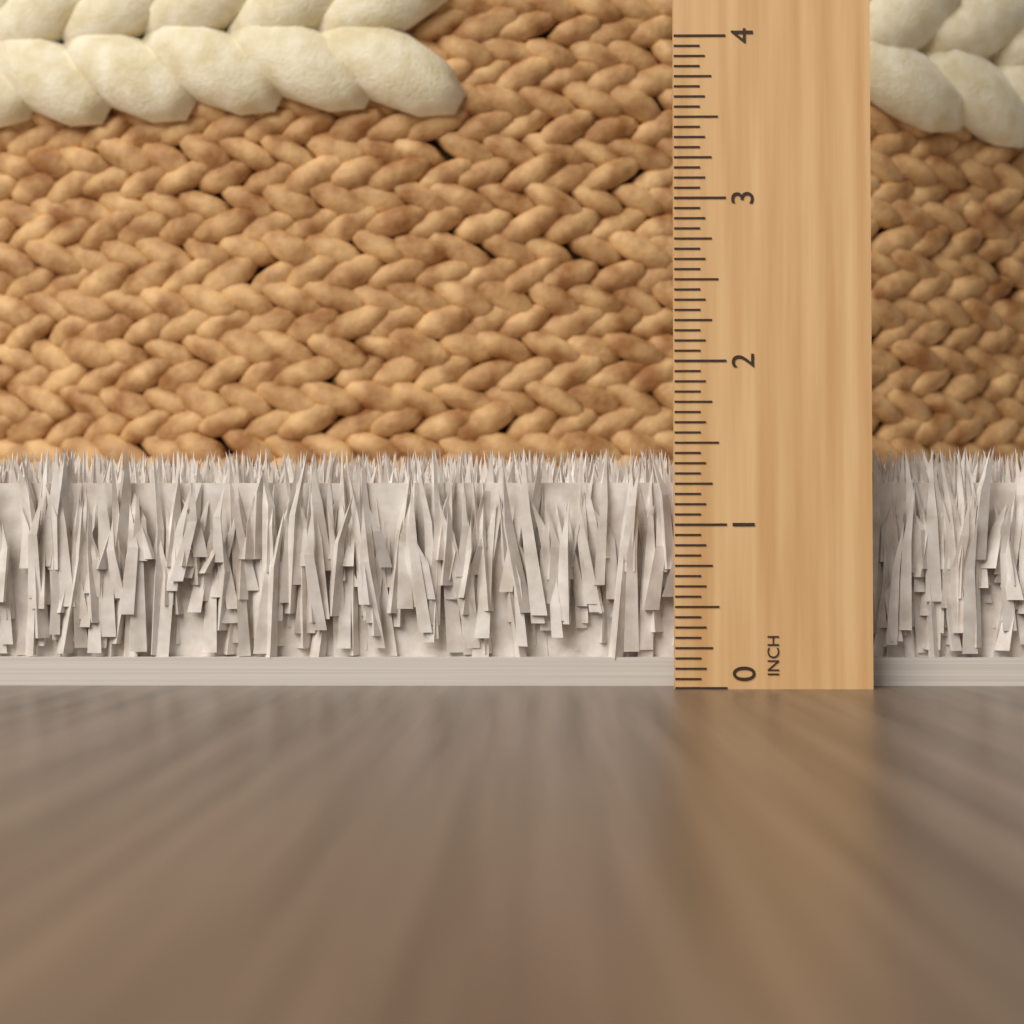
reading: 1.5000 in
